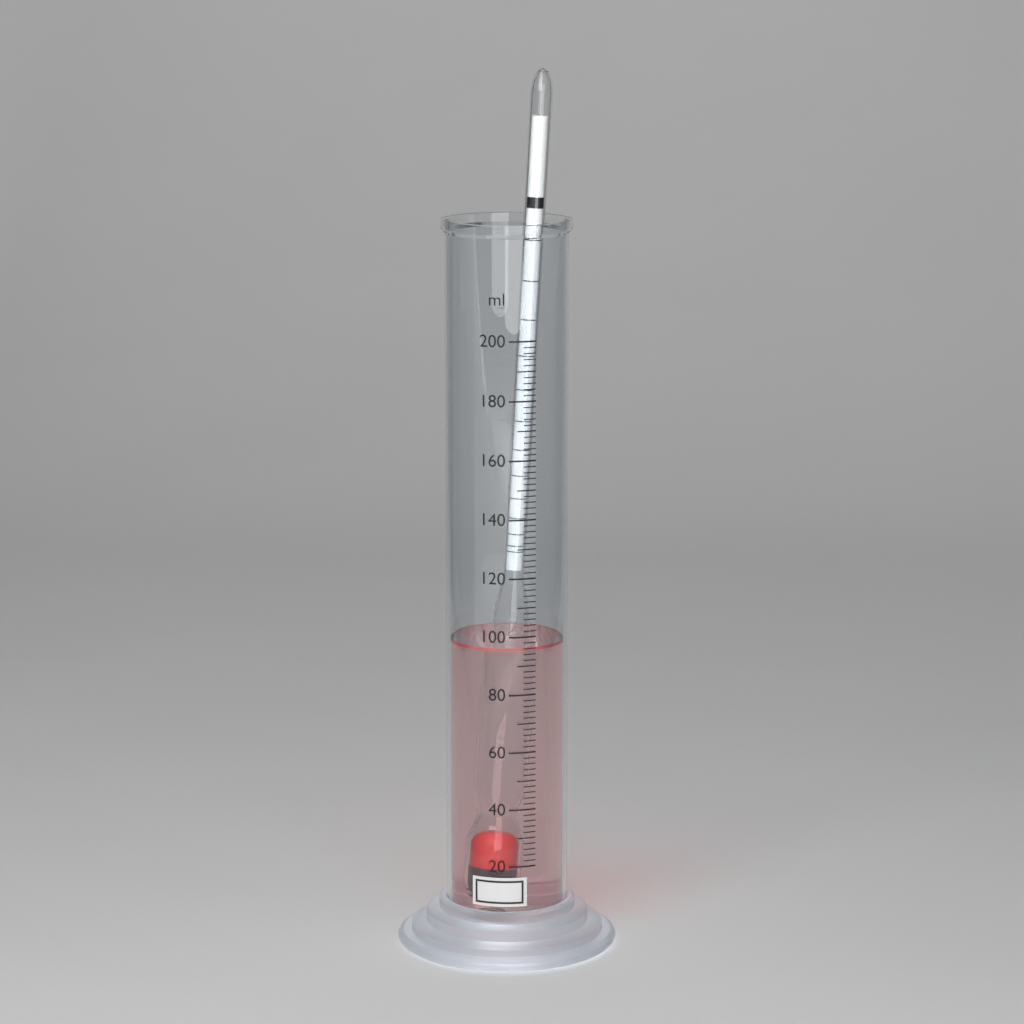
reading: 96 ml
